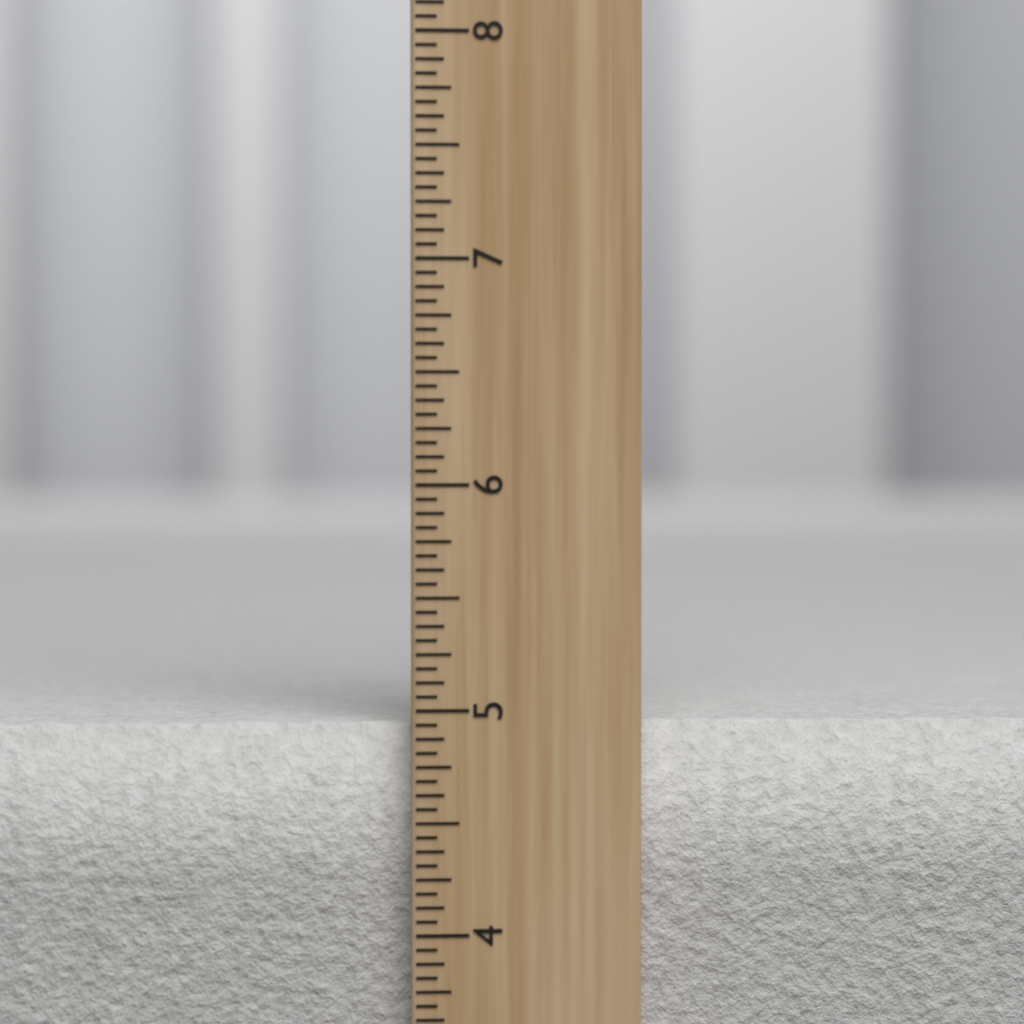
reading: 4.9375 inch
